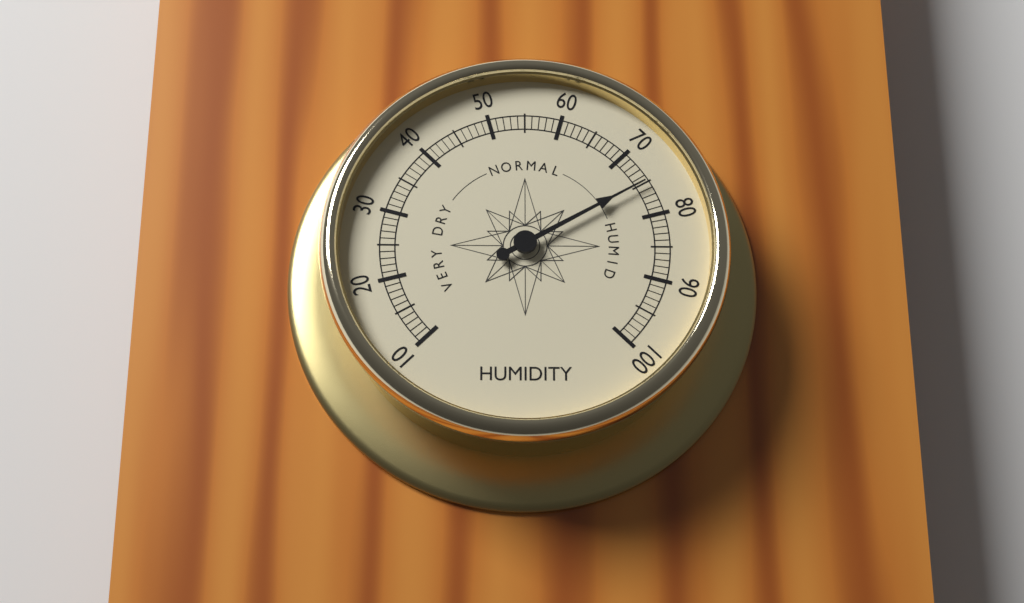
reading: 75 (no unit)
